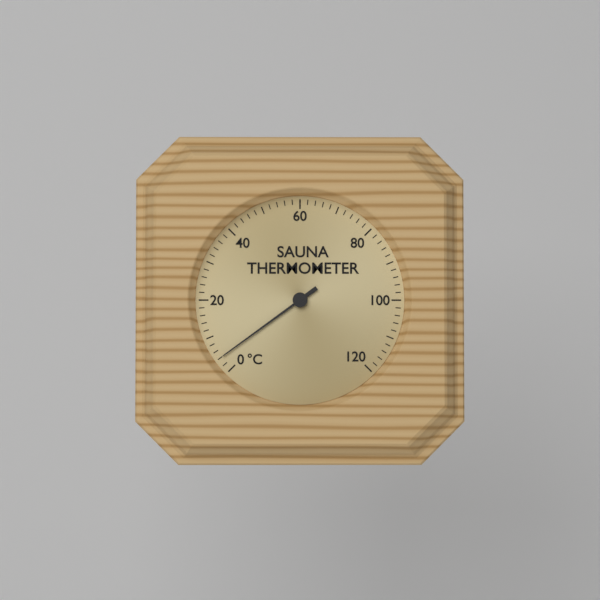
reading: 4 °C
